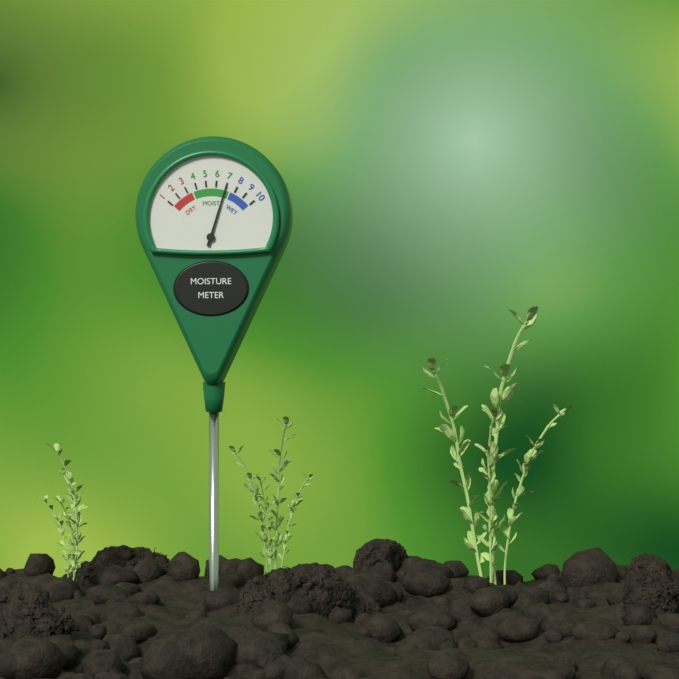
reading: 7 (no unit)
